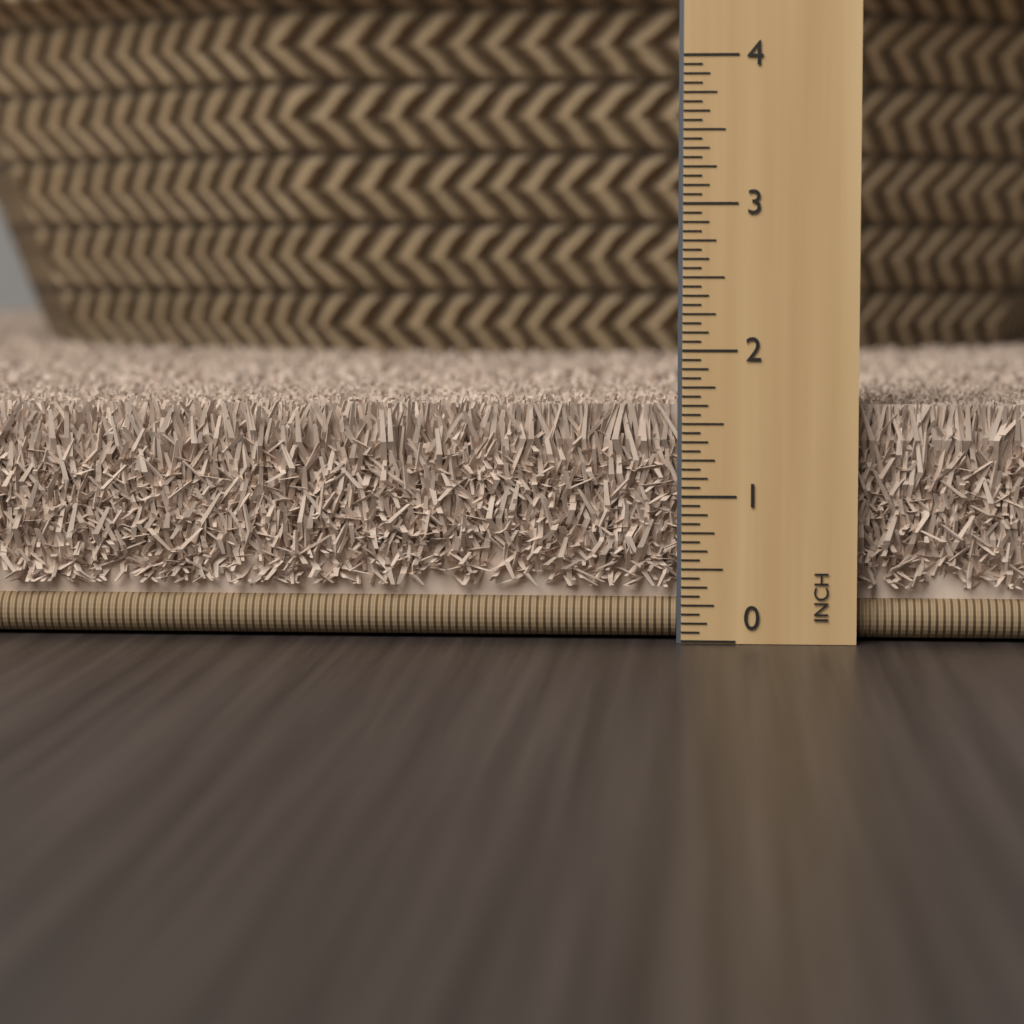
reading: 1.6250 in
